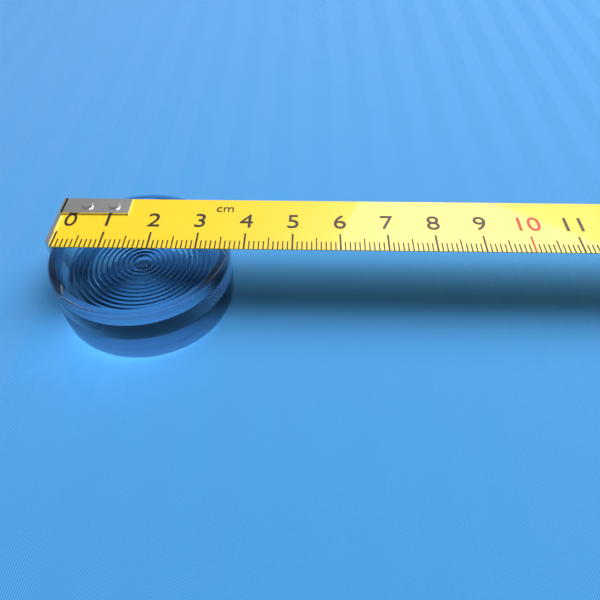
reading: 3.7 cm
